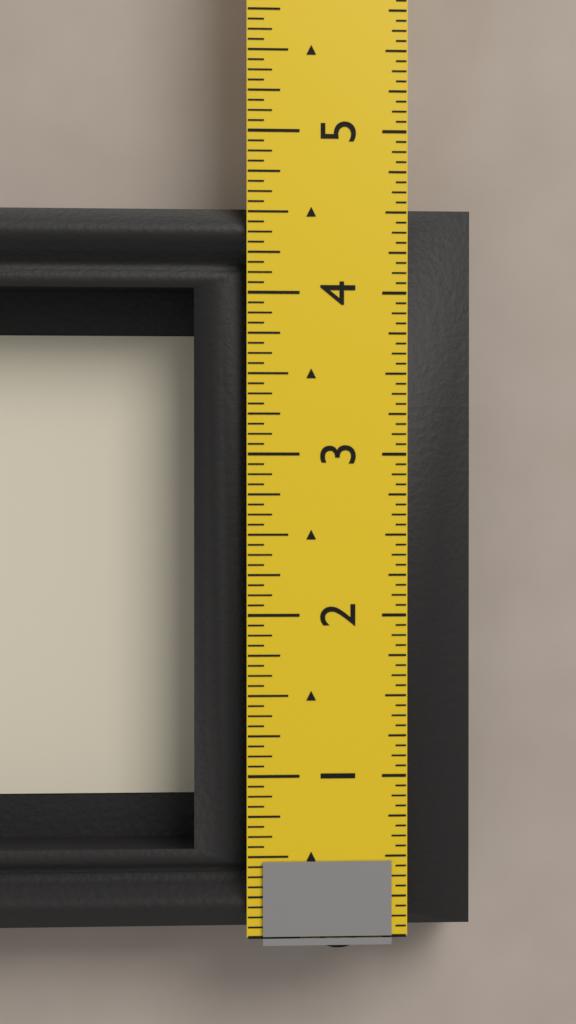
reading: 4.5625 in
